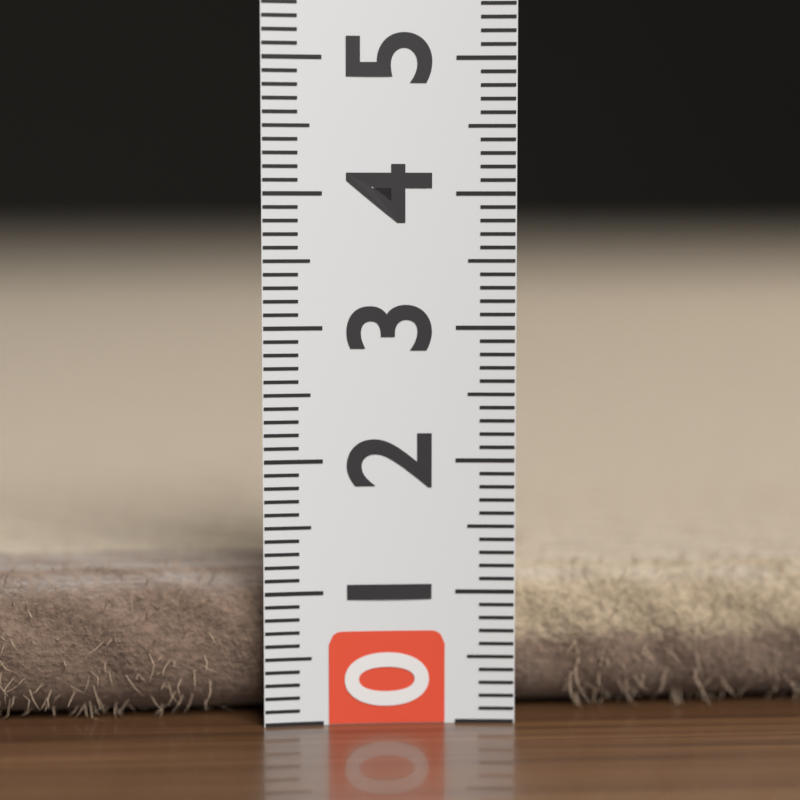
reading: 1.1 (no unit)
